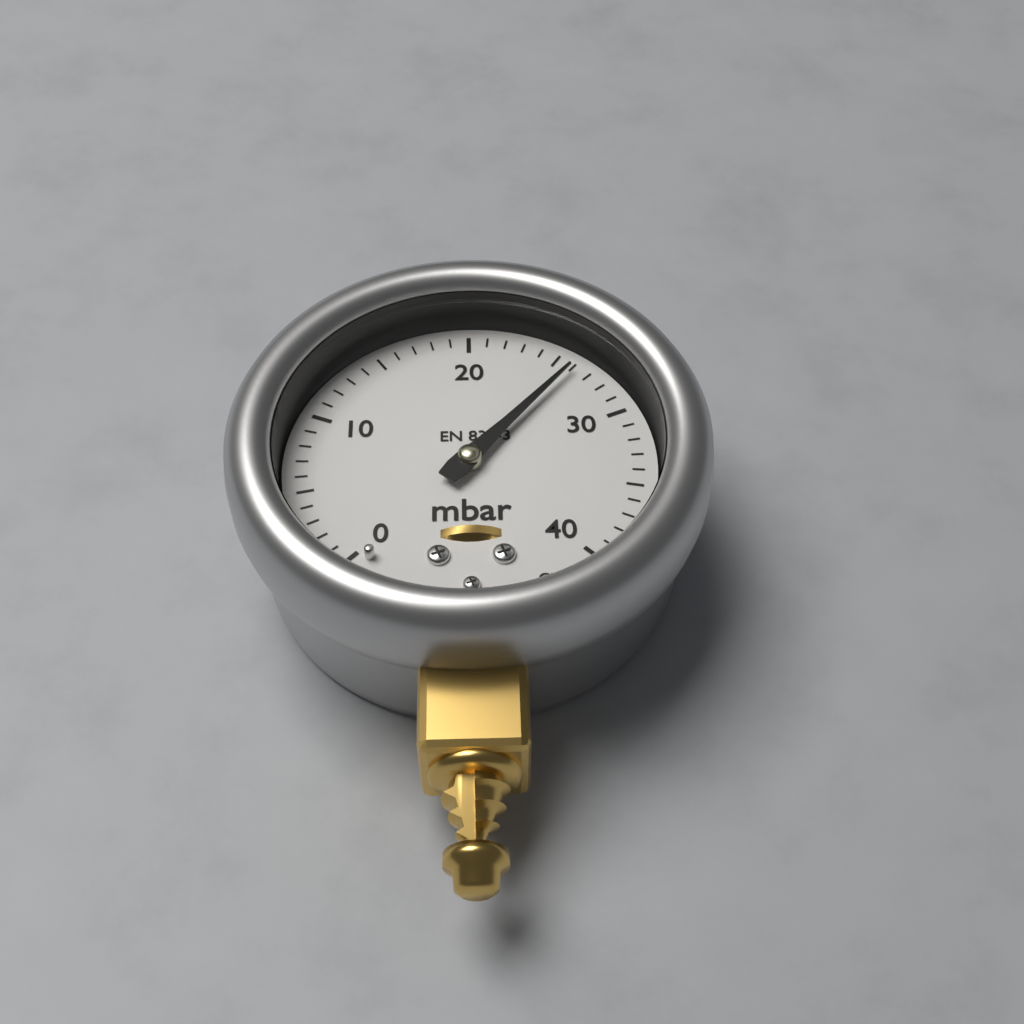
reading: 26 mbar
